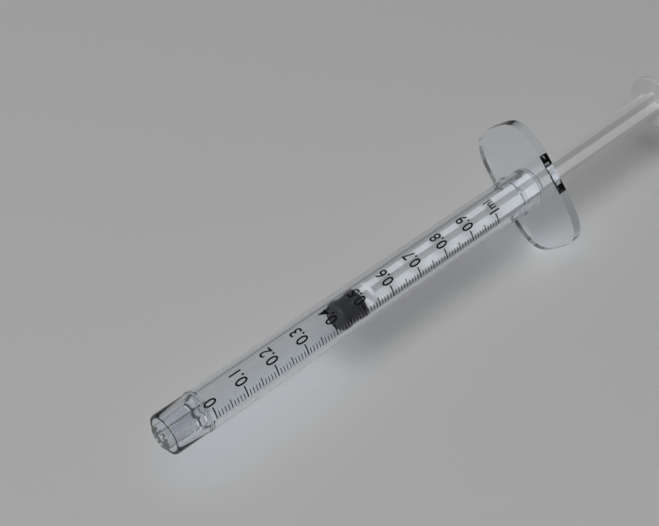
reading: 0.44 ml
